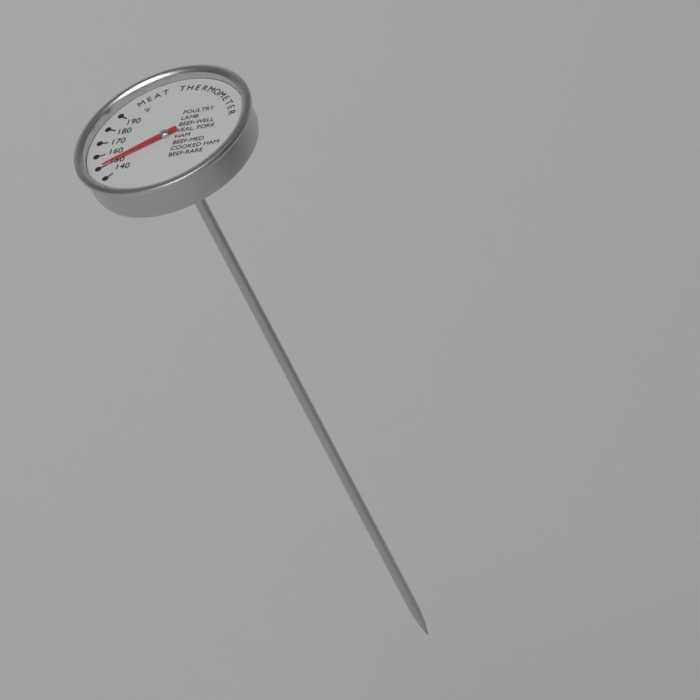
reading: 150 °F
